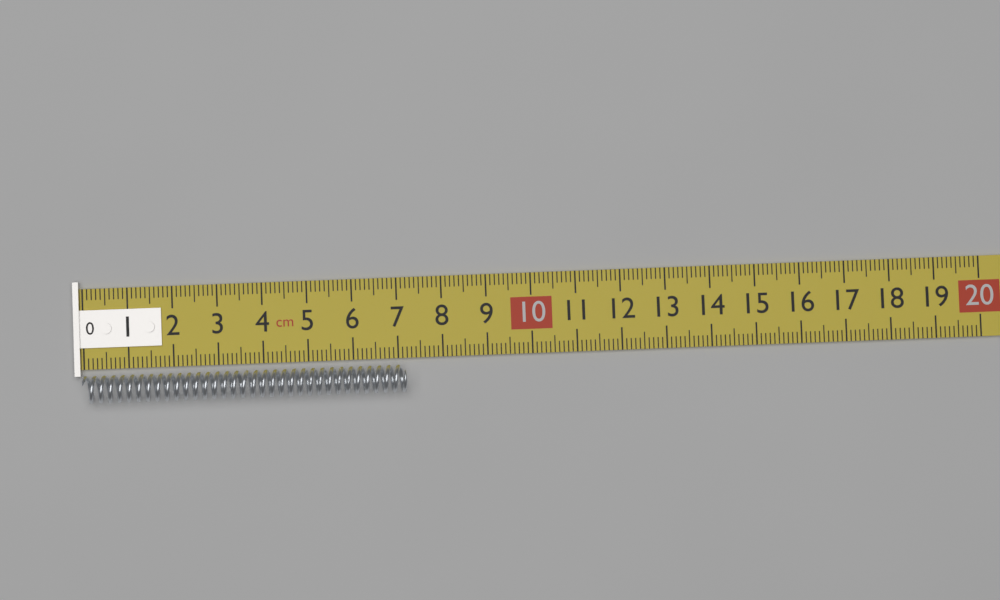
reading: 7.2 cm
